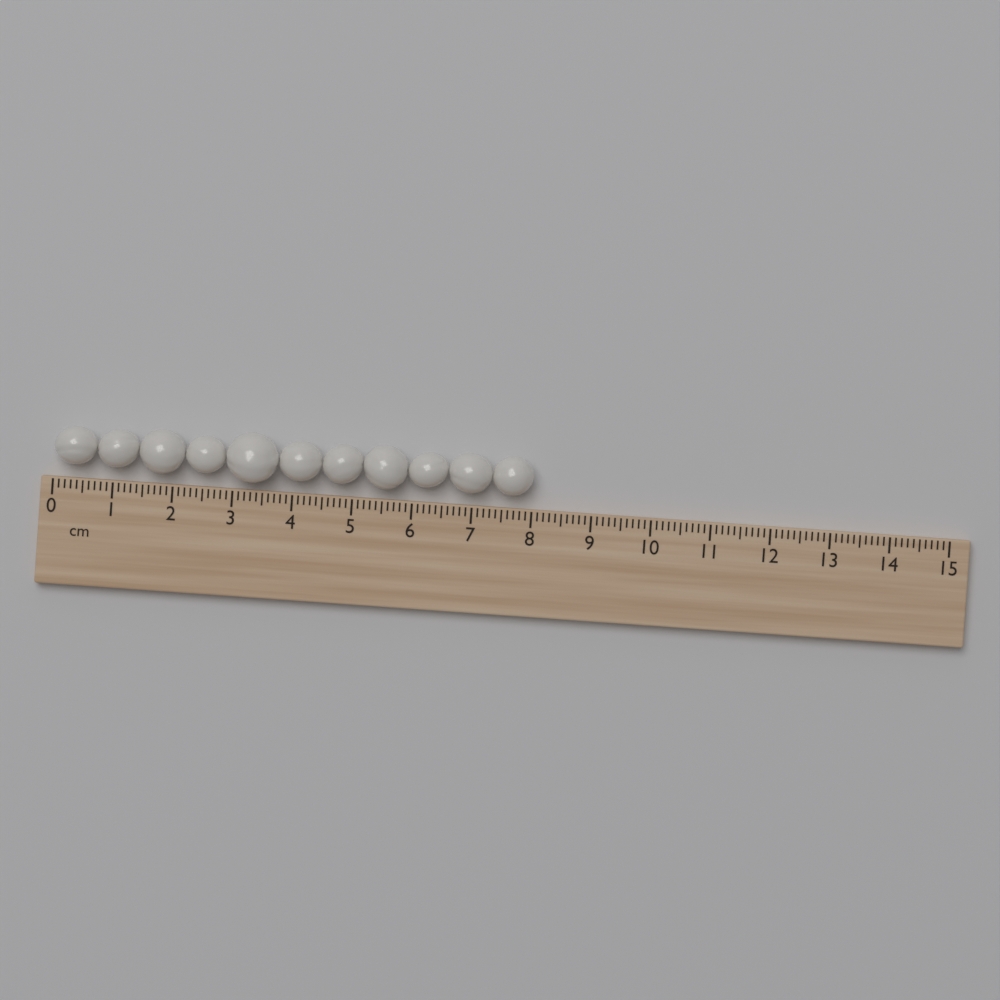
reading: 8.0 cm
